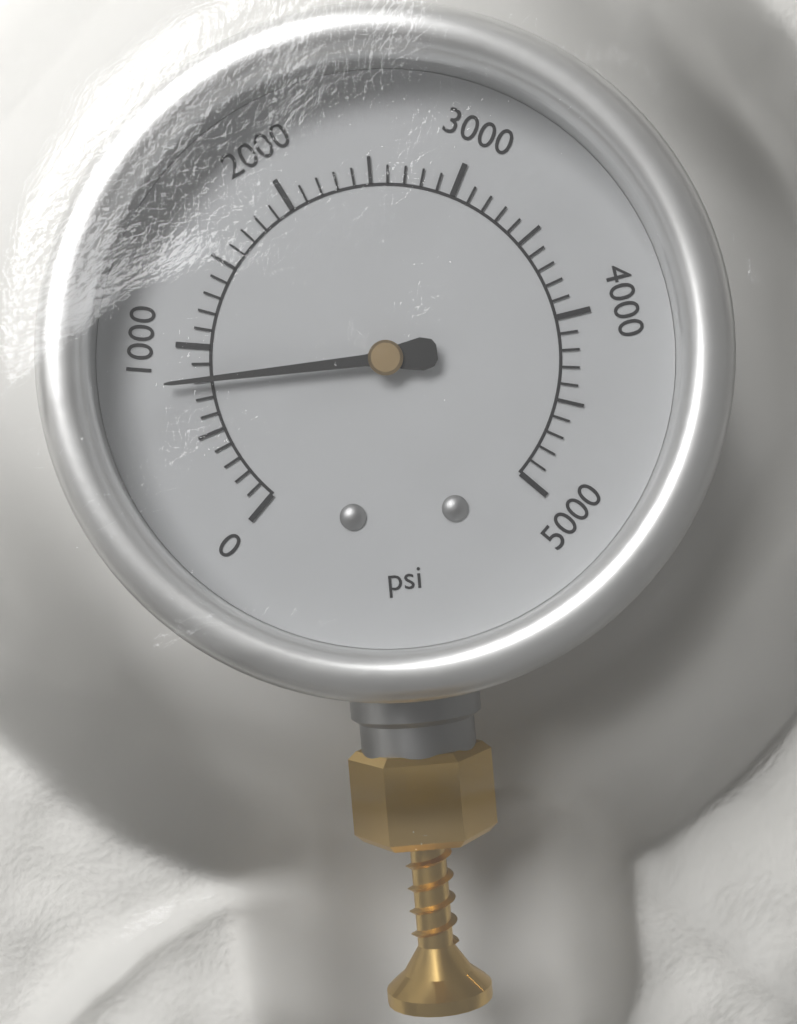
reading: 800 psi
